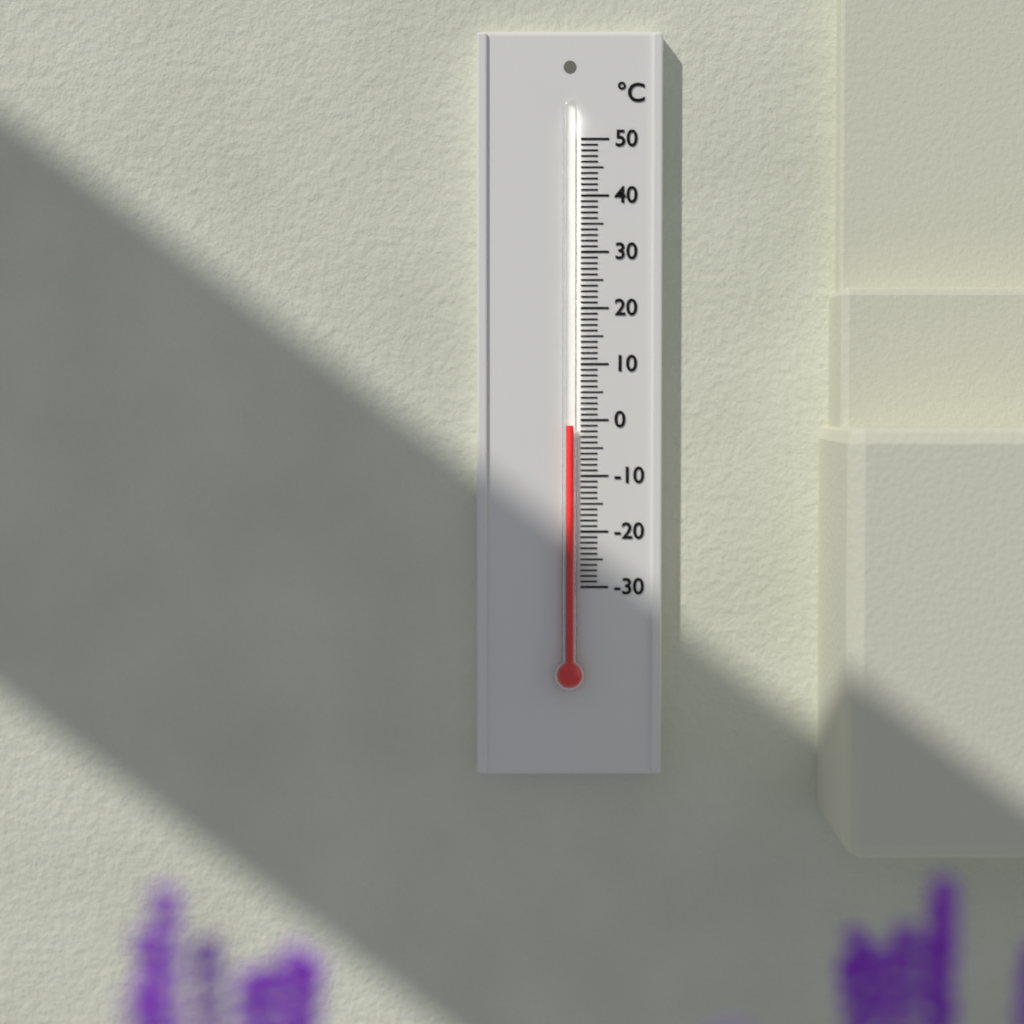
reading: -1 °C
